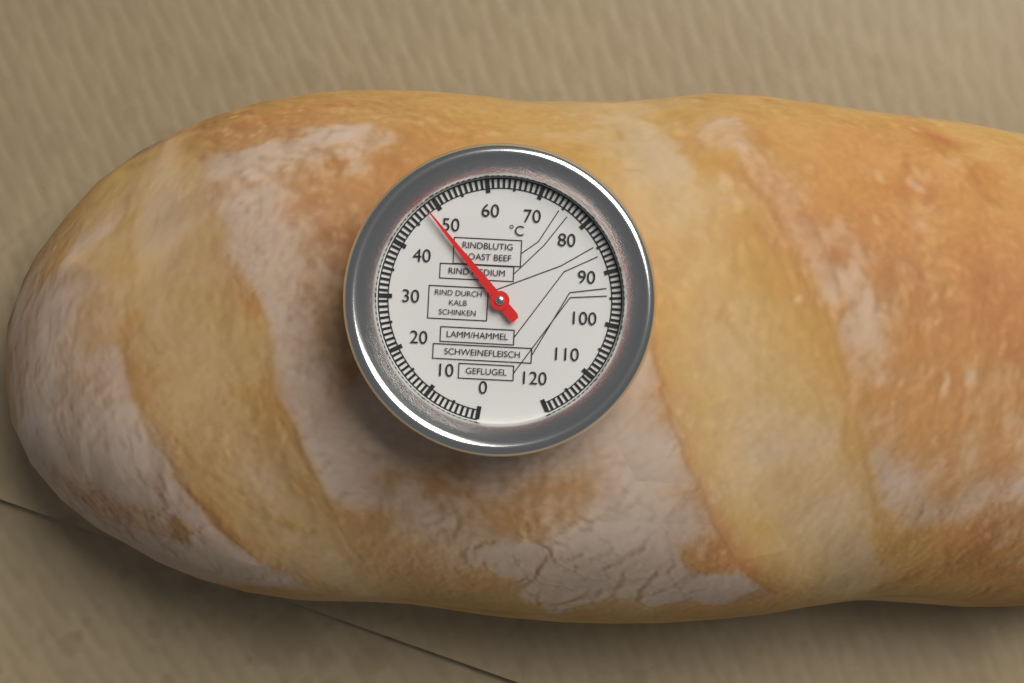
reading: 48 °C
